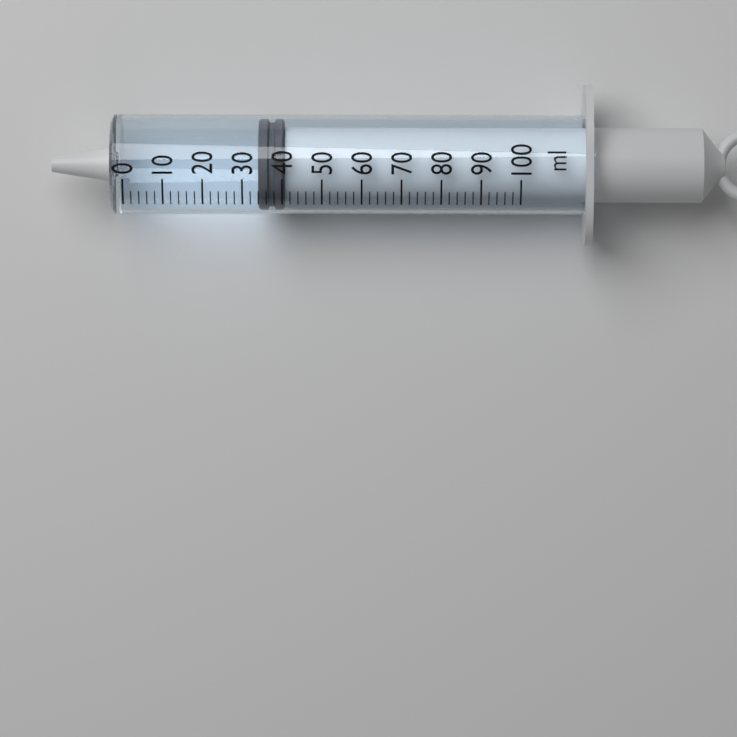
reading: 34 ml
